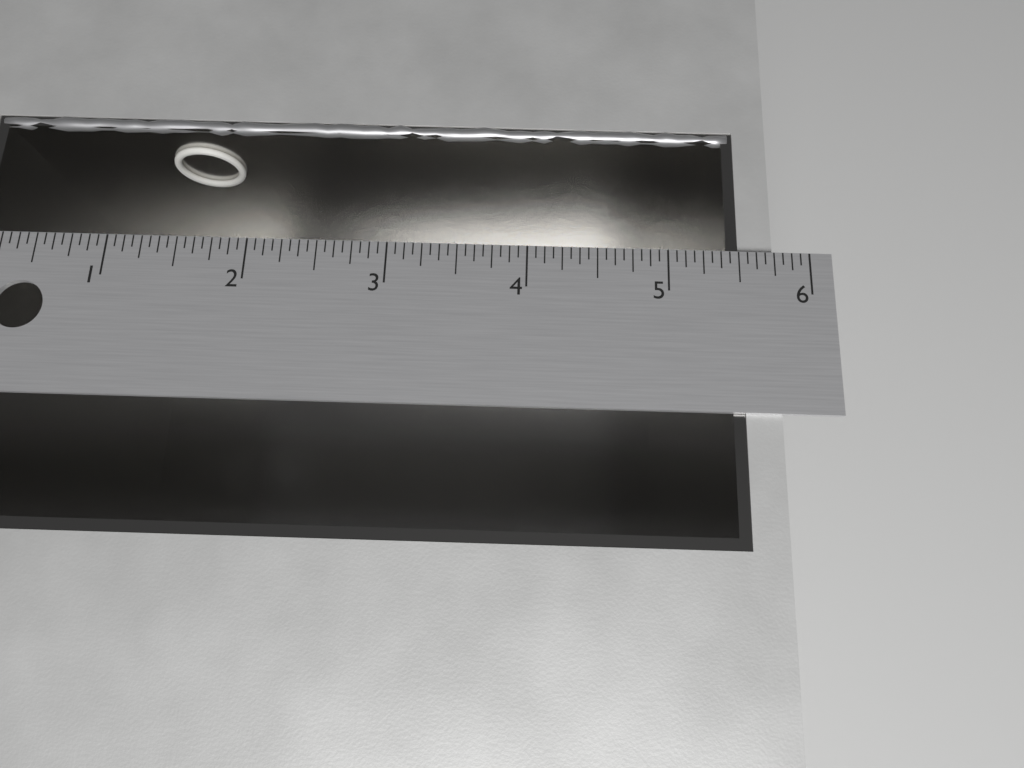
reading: 5.5000 in
